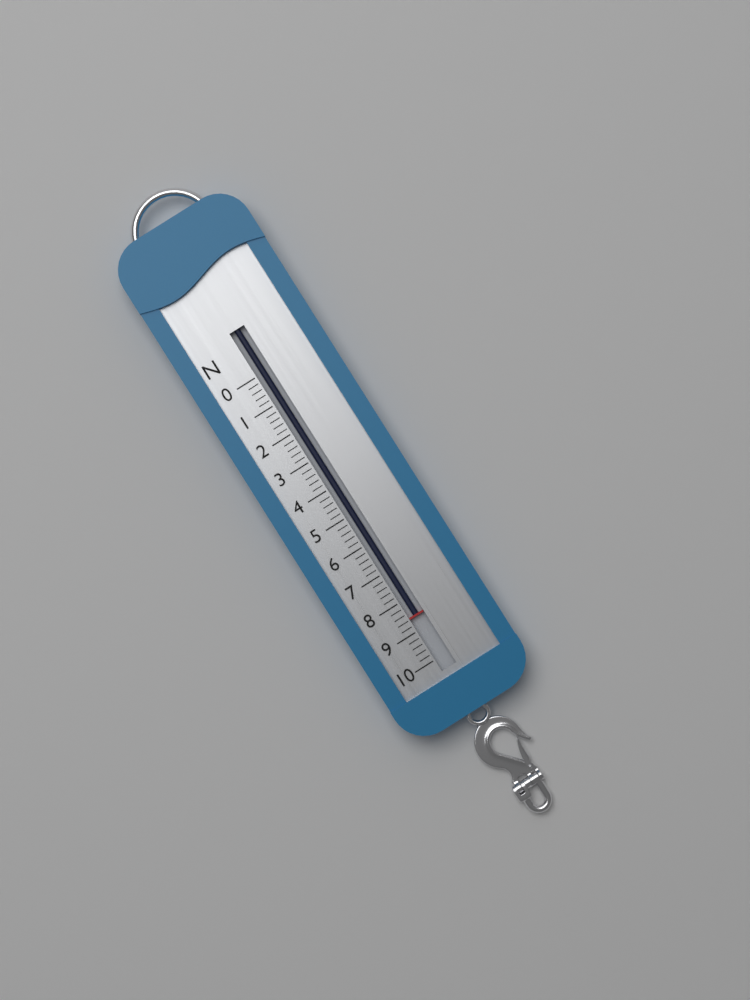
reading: 8.6 N
